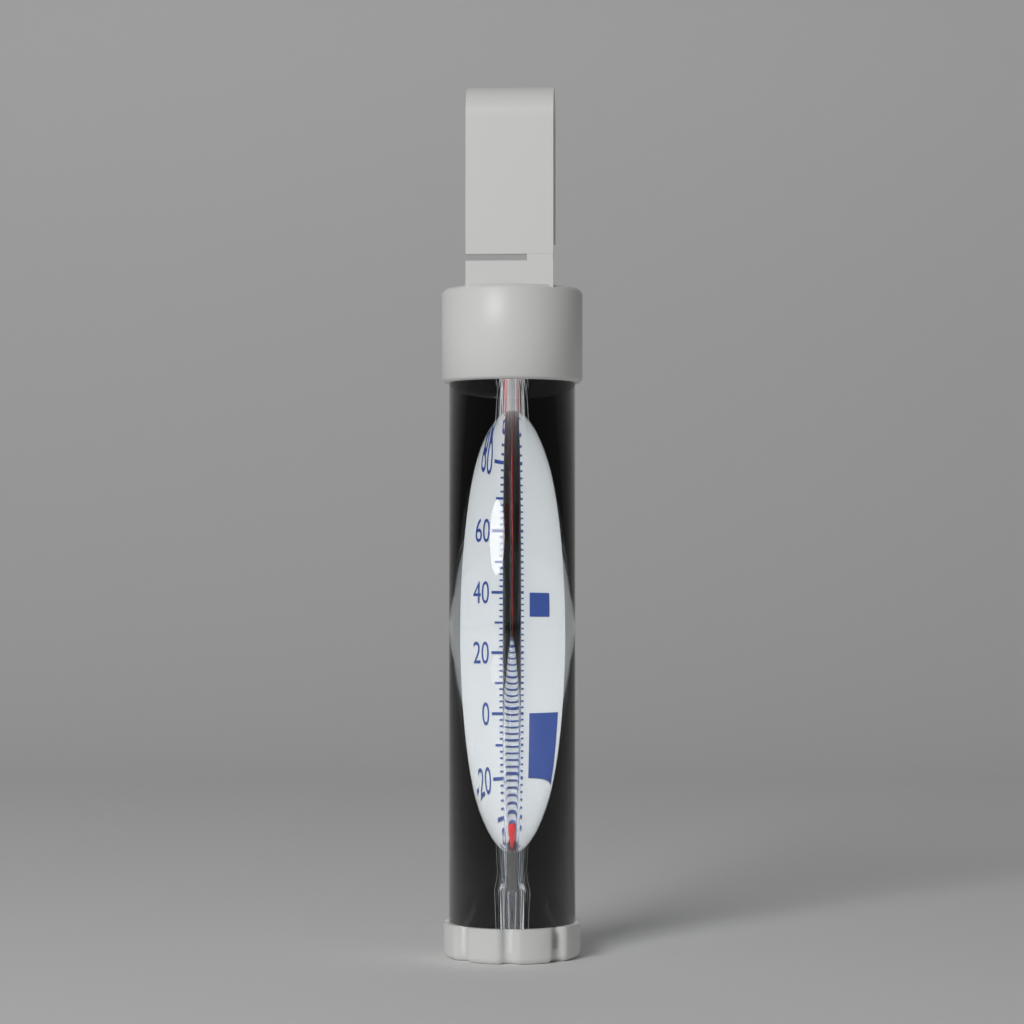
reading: -36 °F
